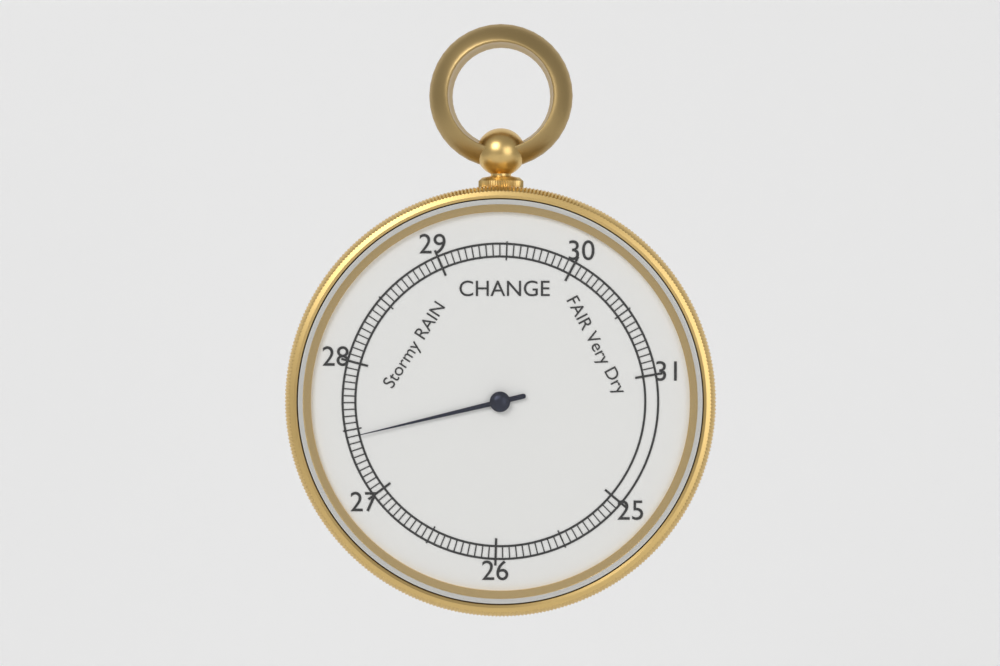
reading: 27.45 inHg
